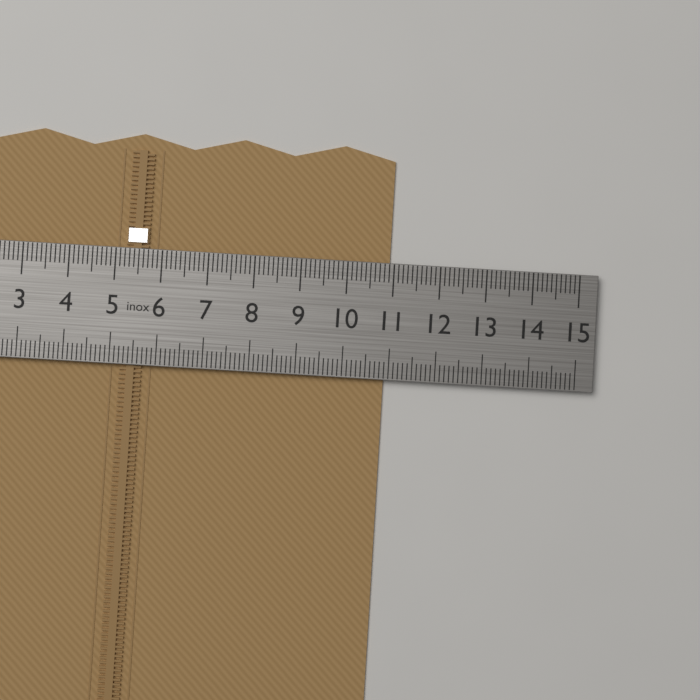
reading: 10.9 cm
